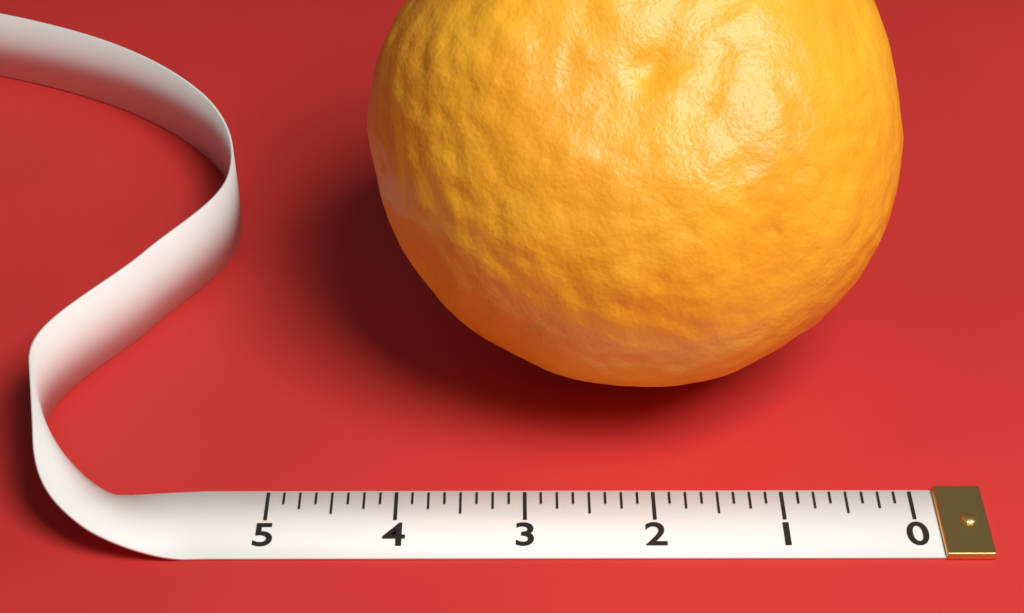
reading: 4.250 (no unit)
